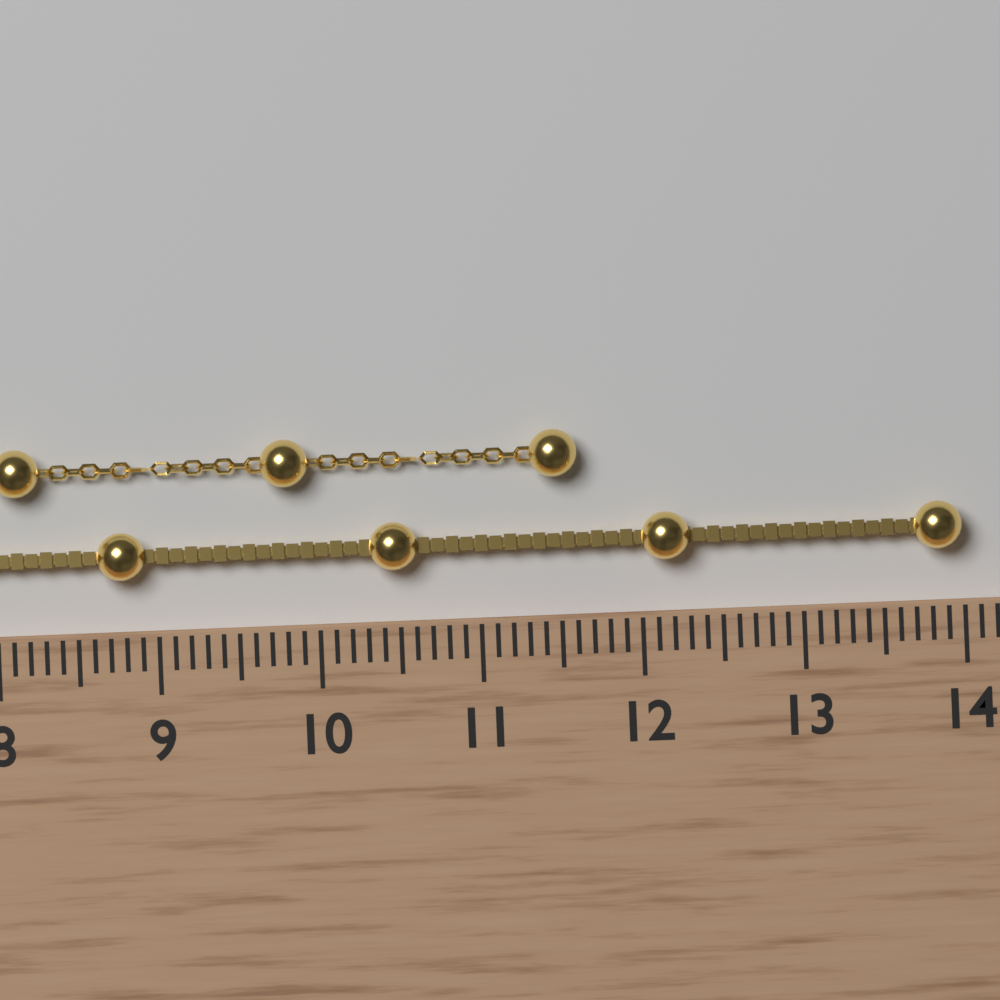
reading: 14.0 cm
